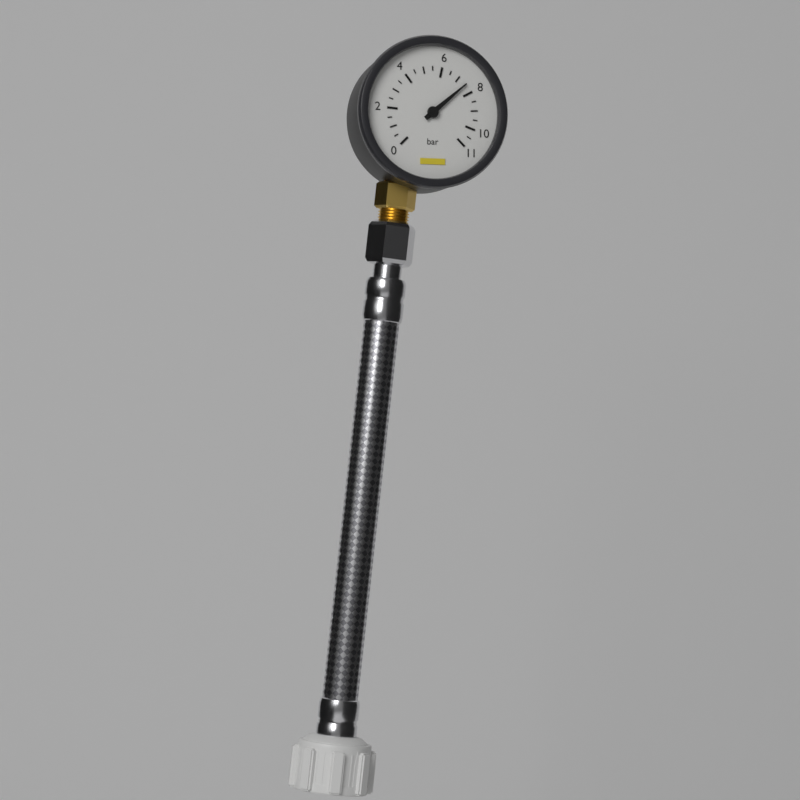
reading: 7.5 bar
